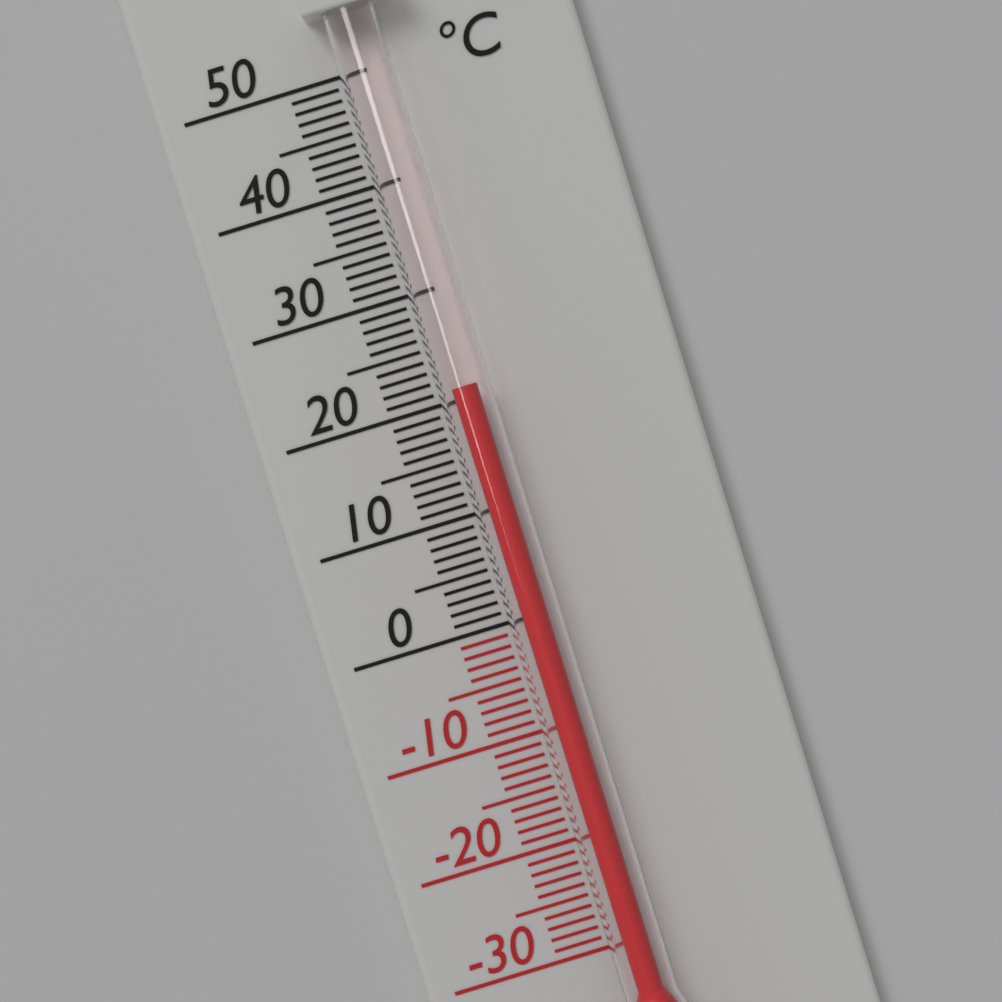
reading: 21 °C
